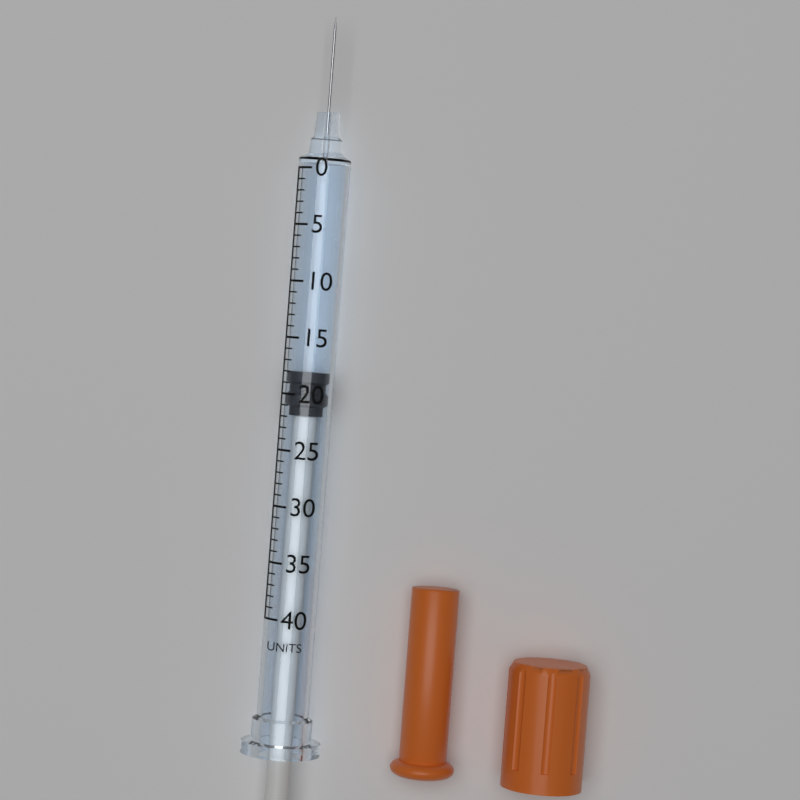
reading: 18 units
